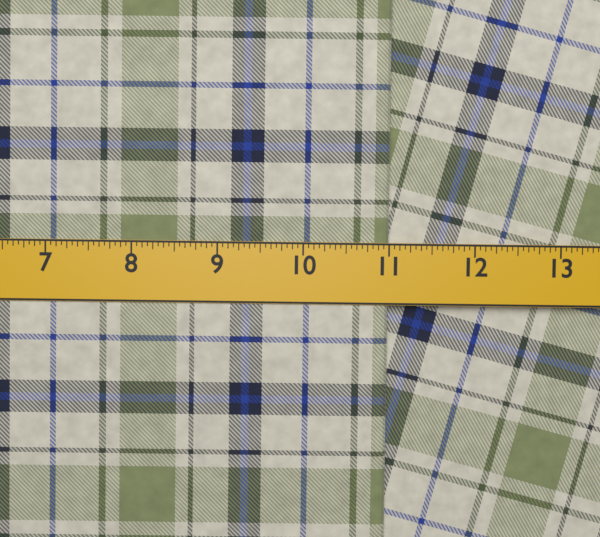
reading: 11.0000 in
